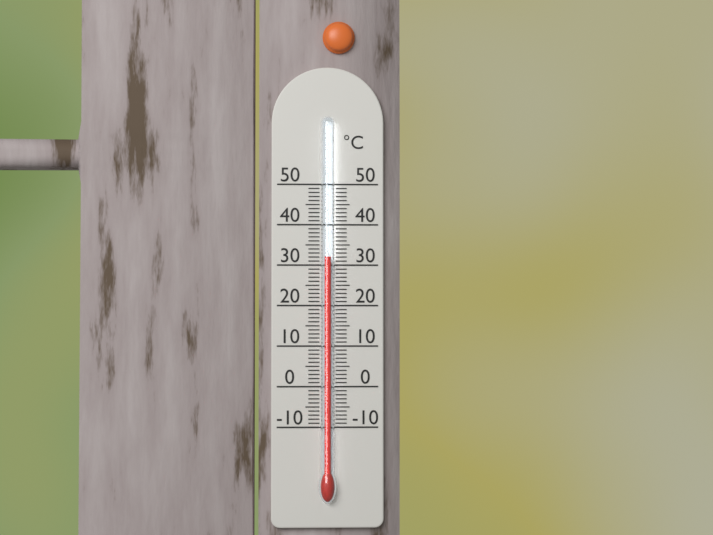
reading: 32 °C
